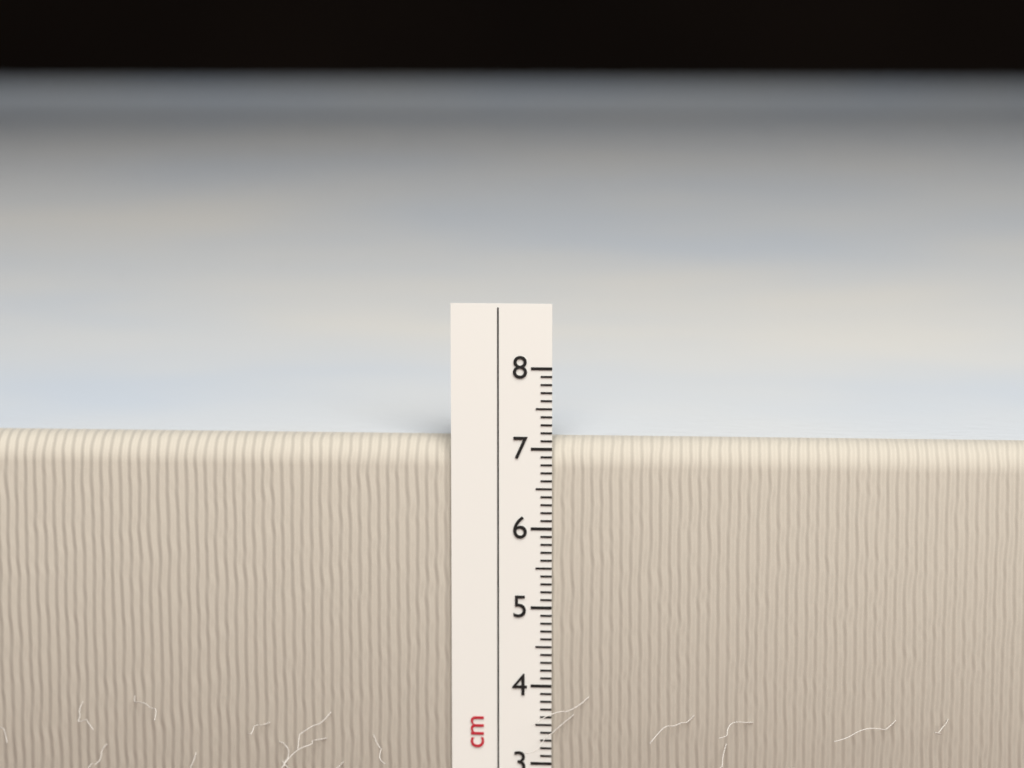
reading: 7.1 cm
